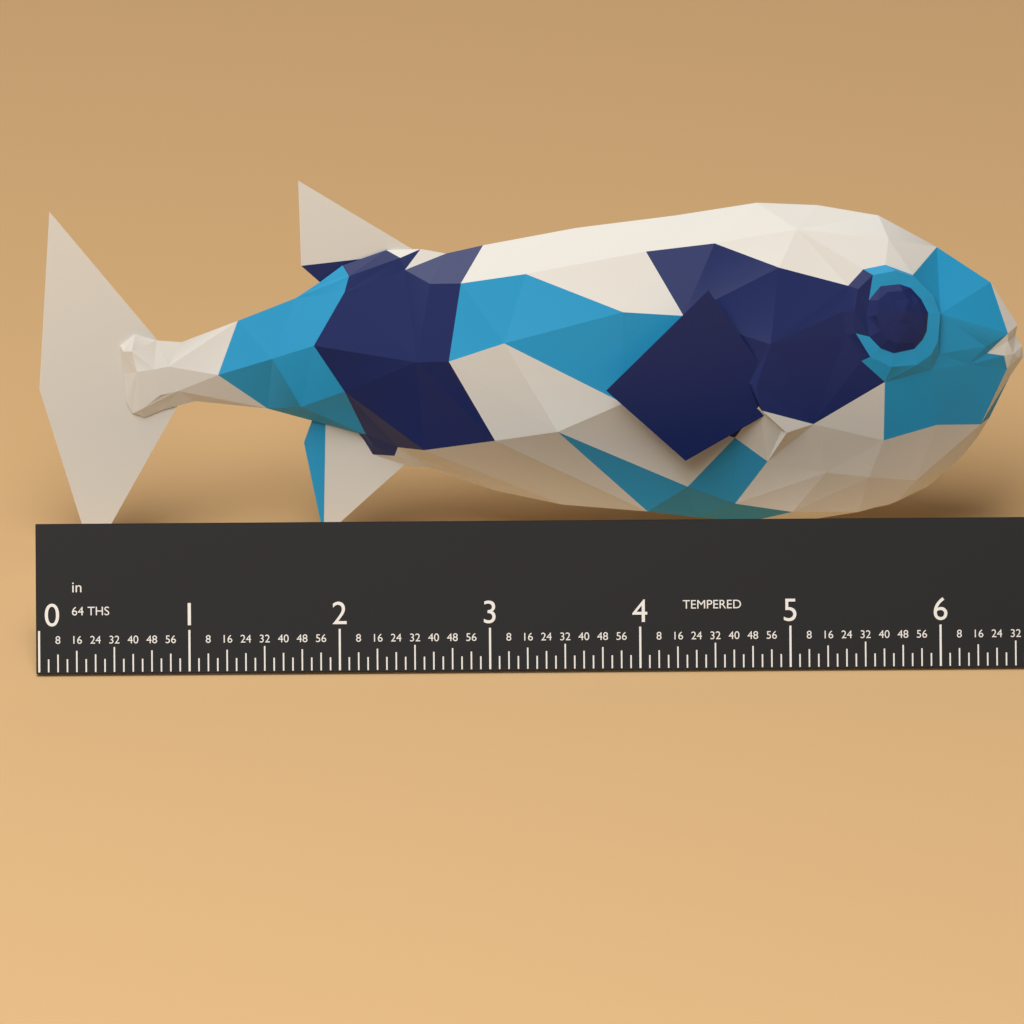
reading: 6.6250 in
